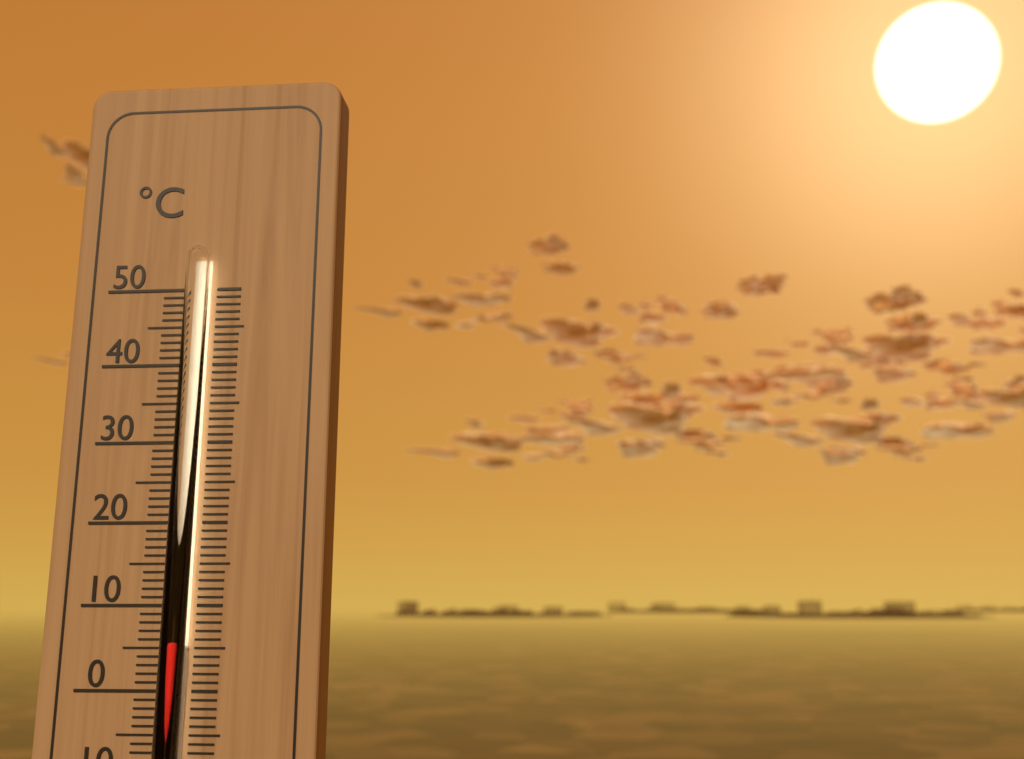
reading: 6 °C
